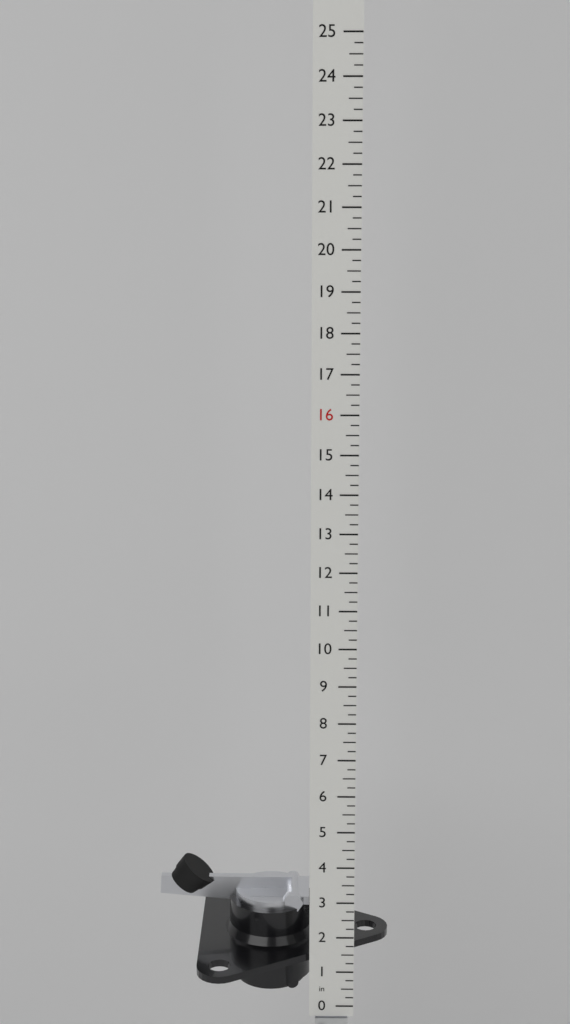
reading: 3.50 in
